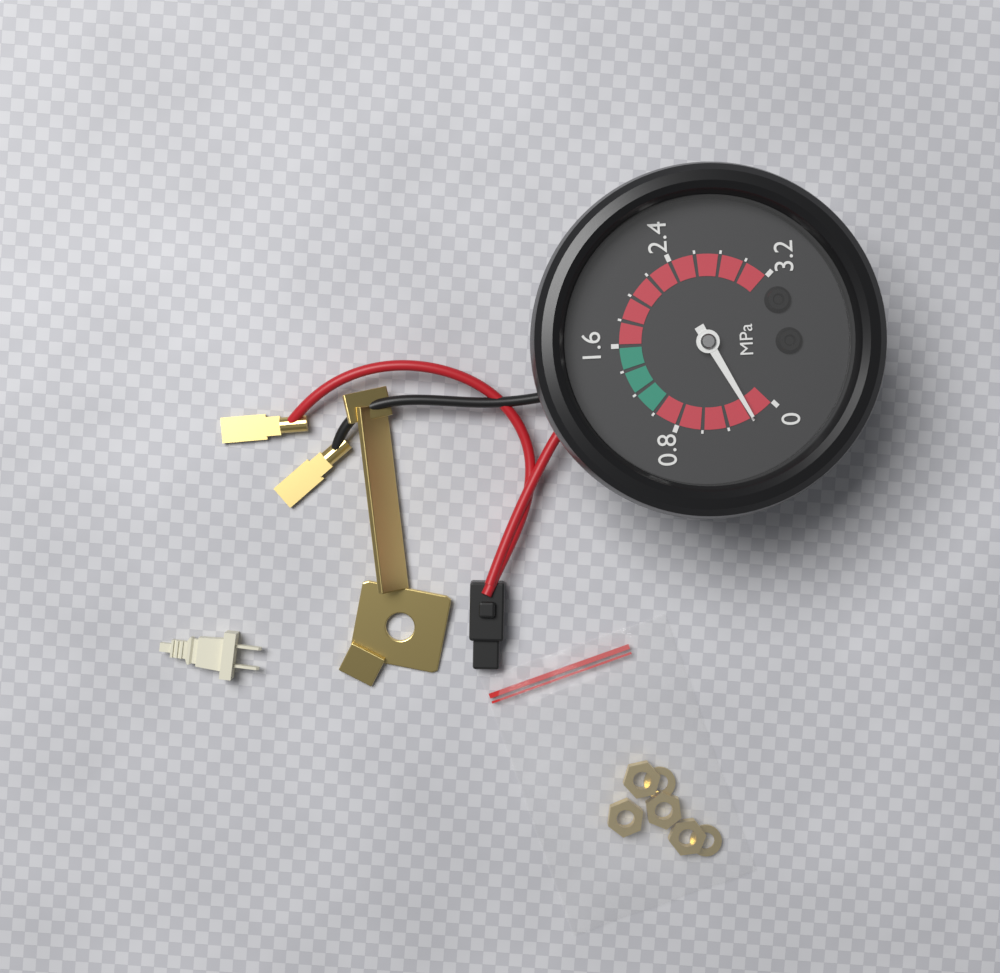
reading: 0.2 MPa
